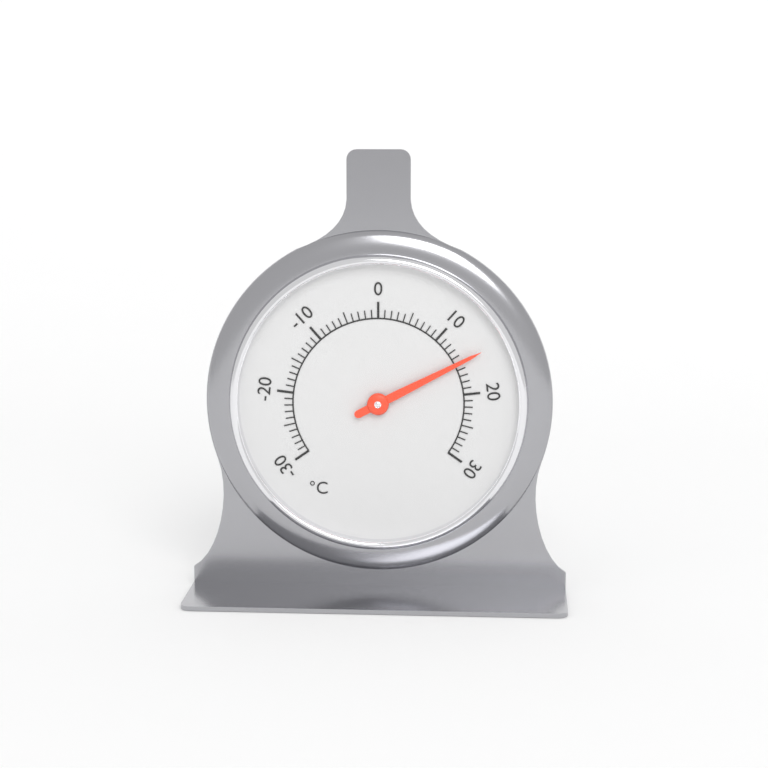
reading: 15 °C
